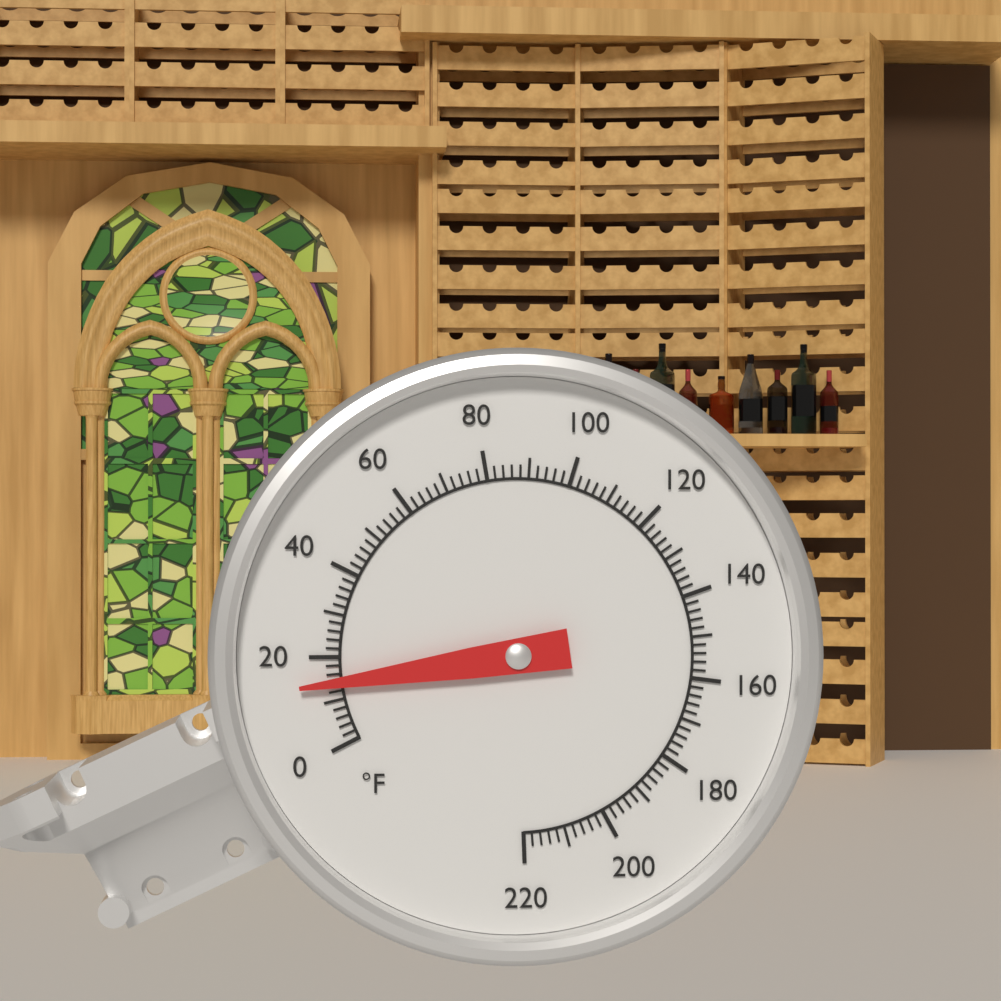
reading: 14 °F
